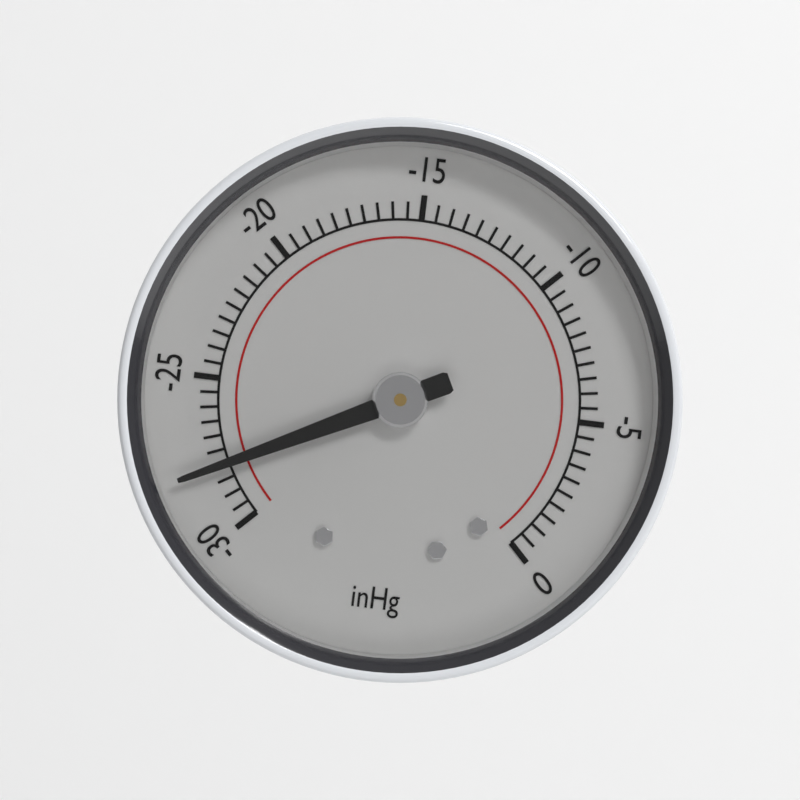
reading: -28.0 inHg
